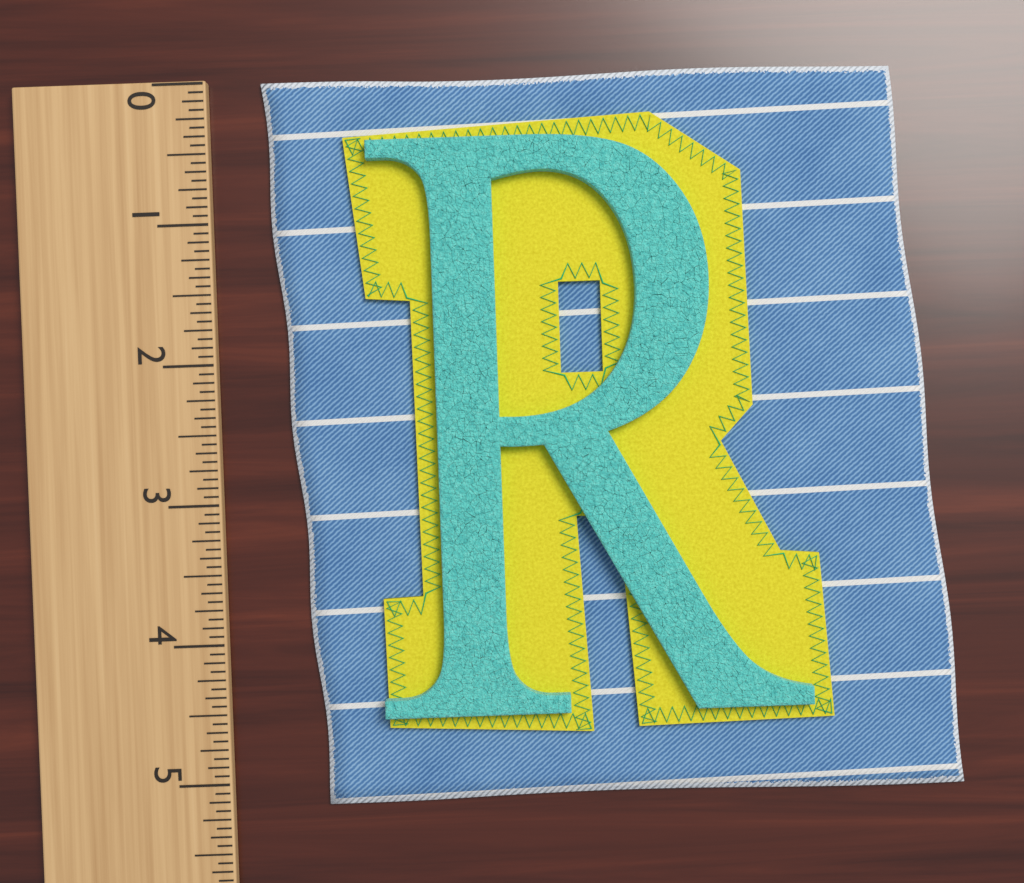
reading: 5.1875 (no unit)
